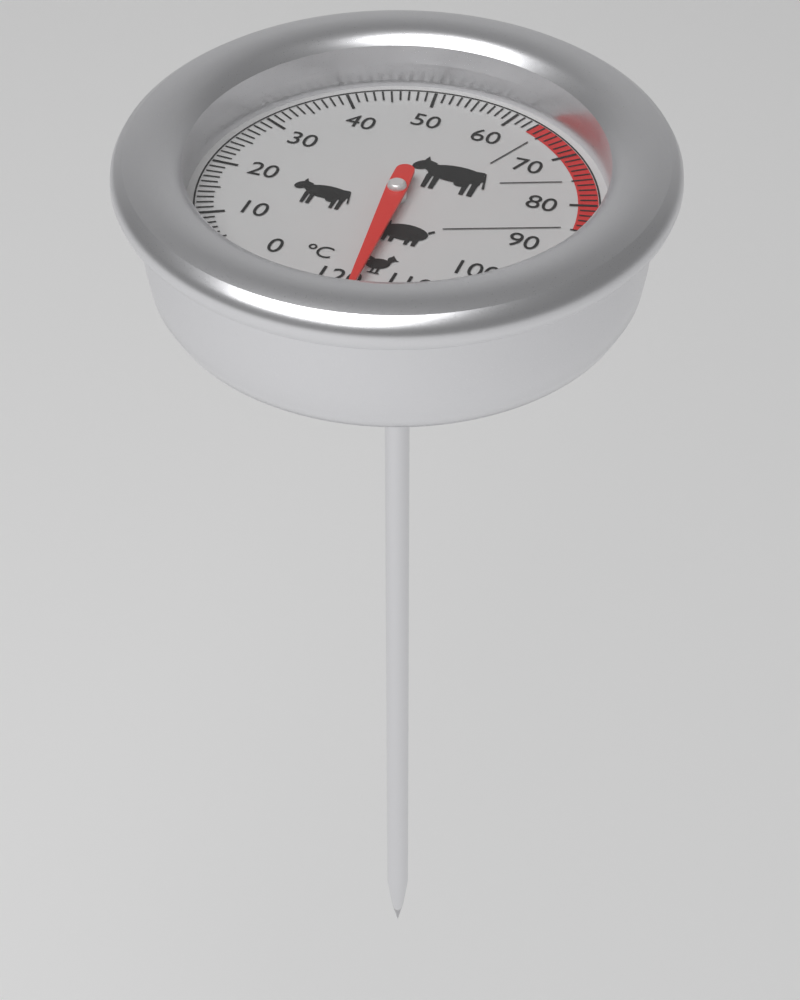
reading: 117 °C
